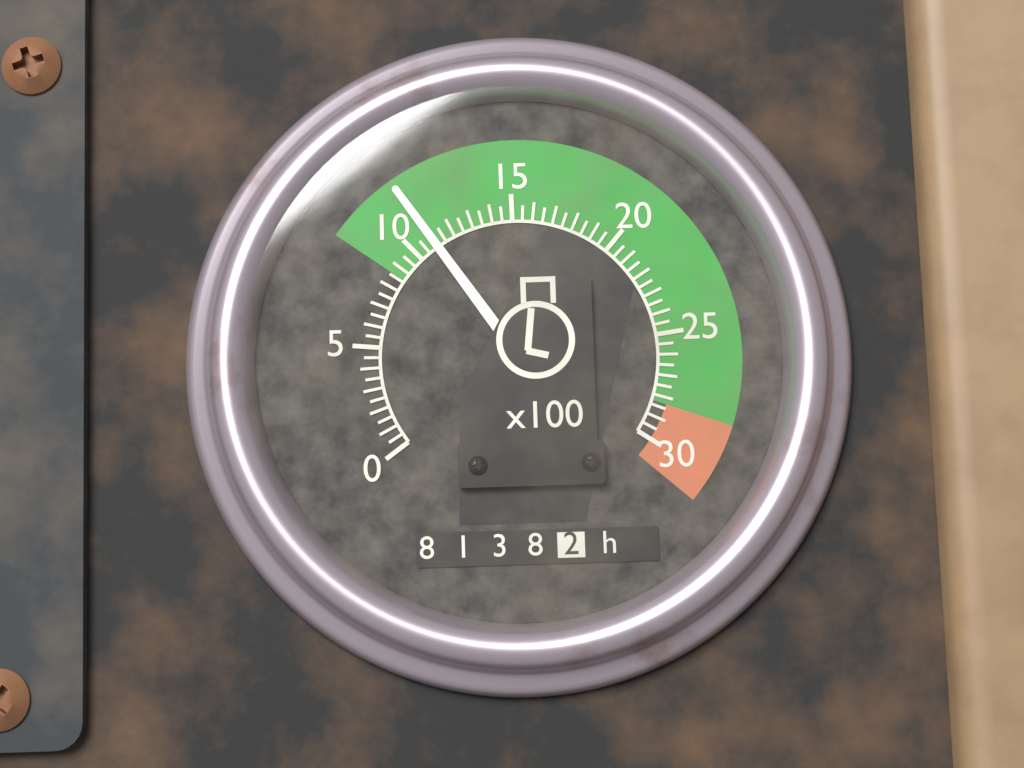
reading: 11.0 x100 rpm
